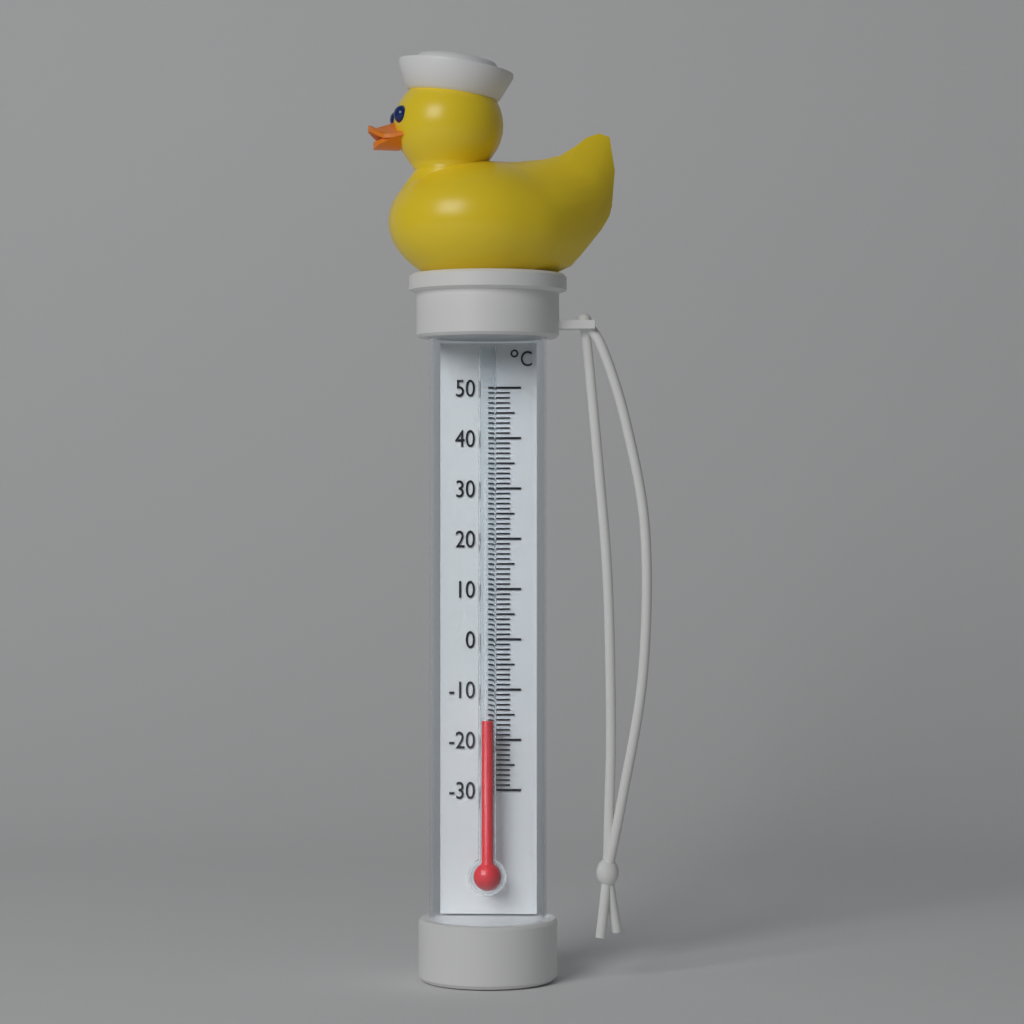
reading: -16 °C
